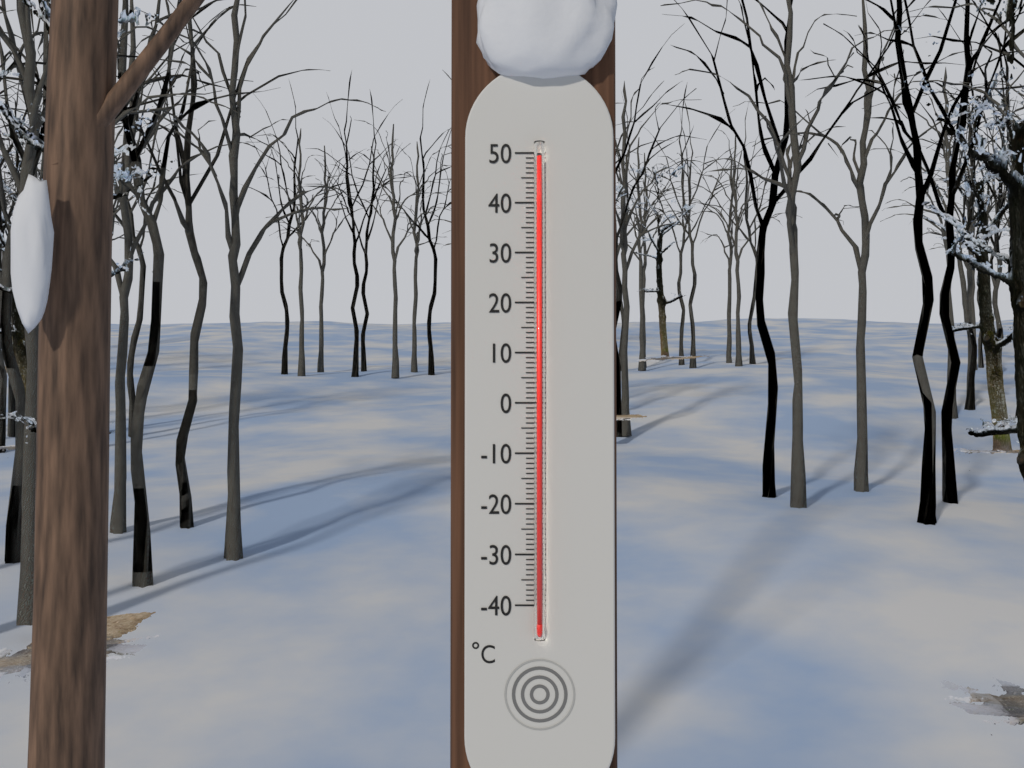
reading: 49 °C
